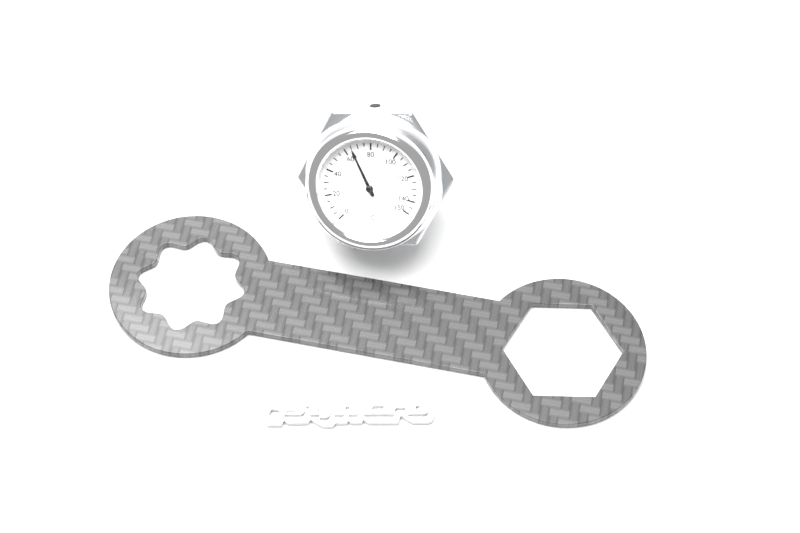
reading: 65 °C
